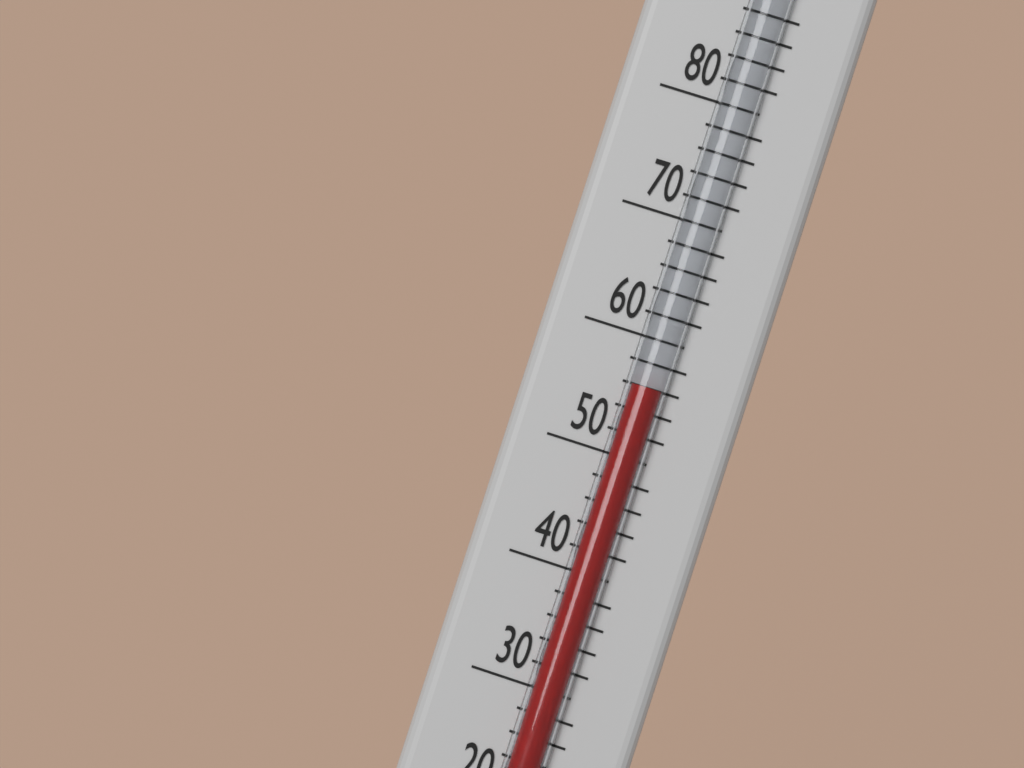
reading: 56 °F
